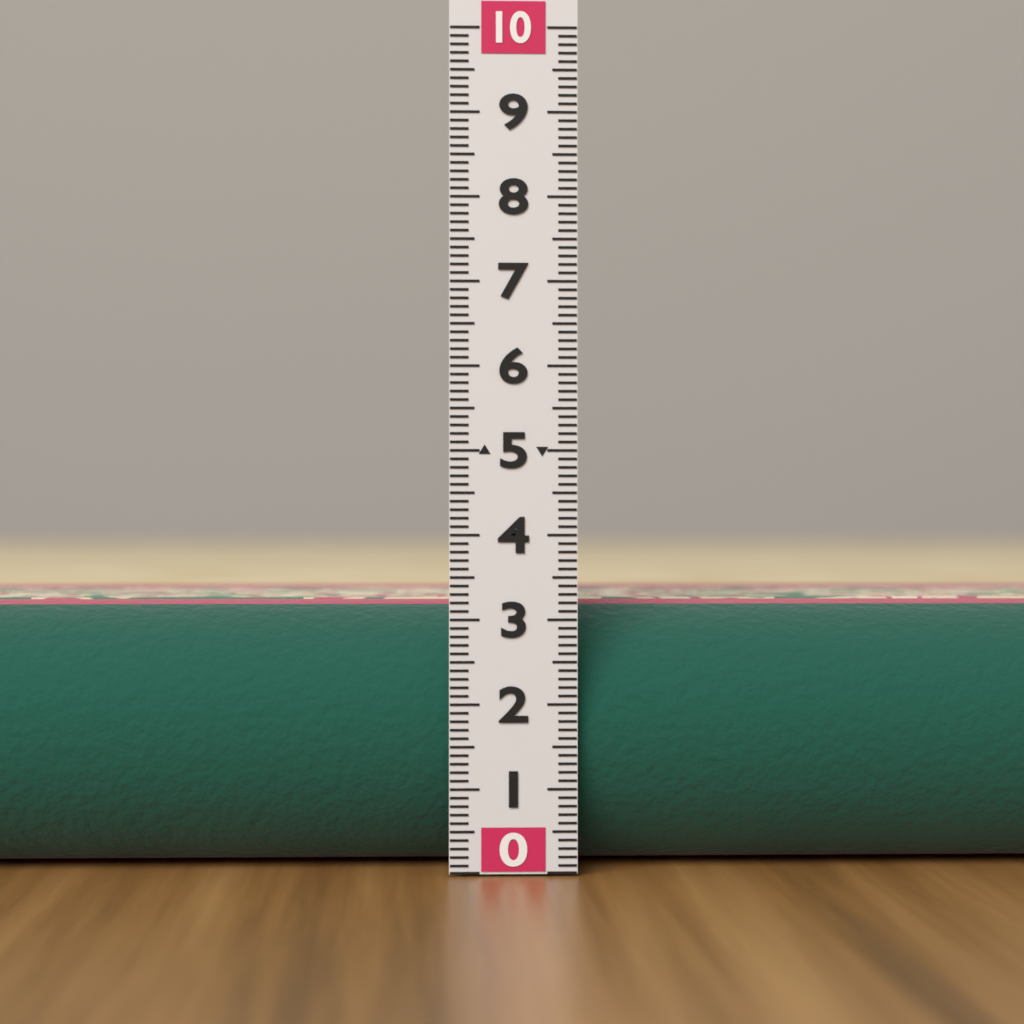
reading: 3.2 (no unit)
